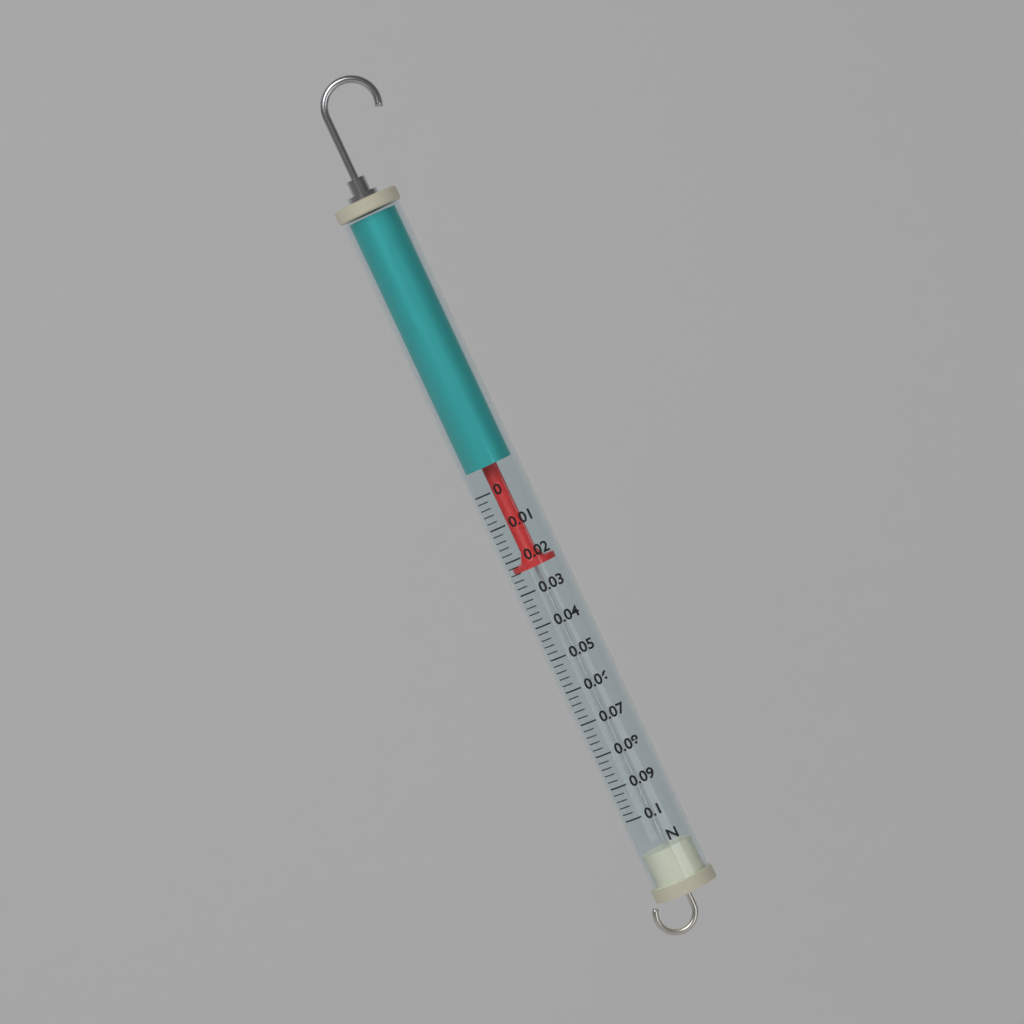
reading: 0.024 N
